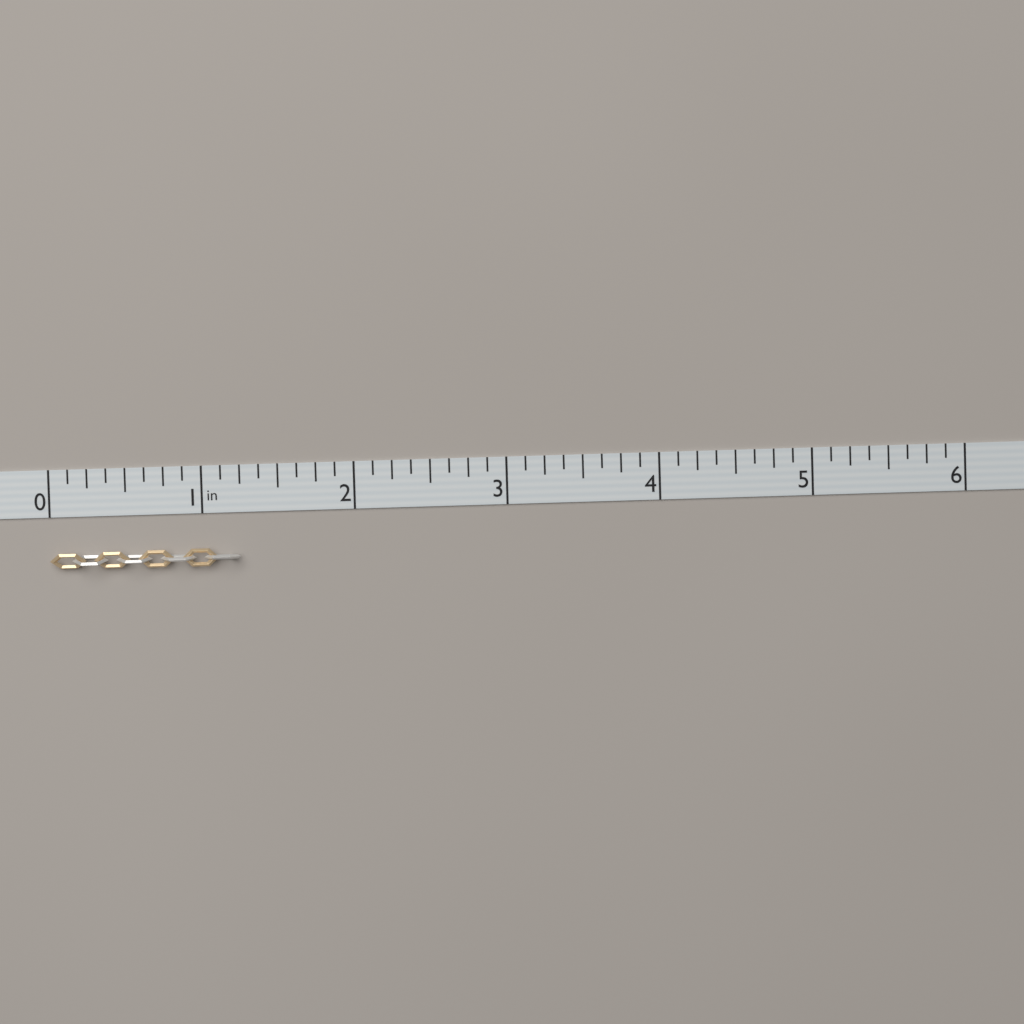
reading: 1.250 in
